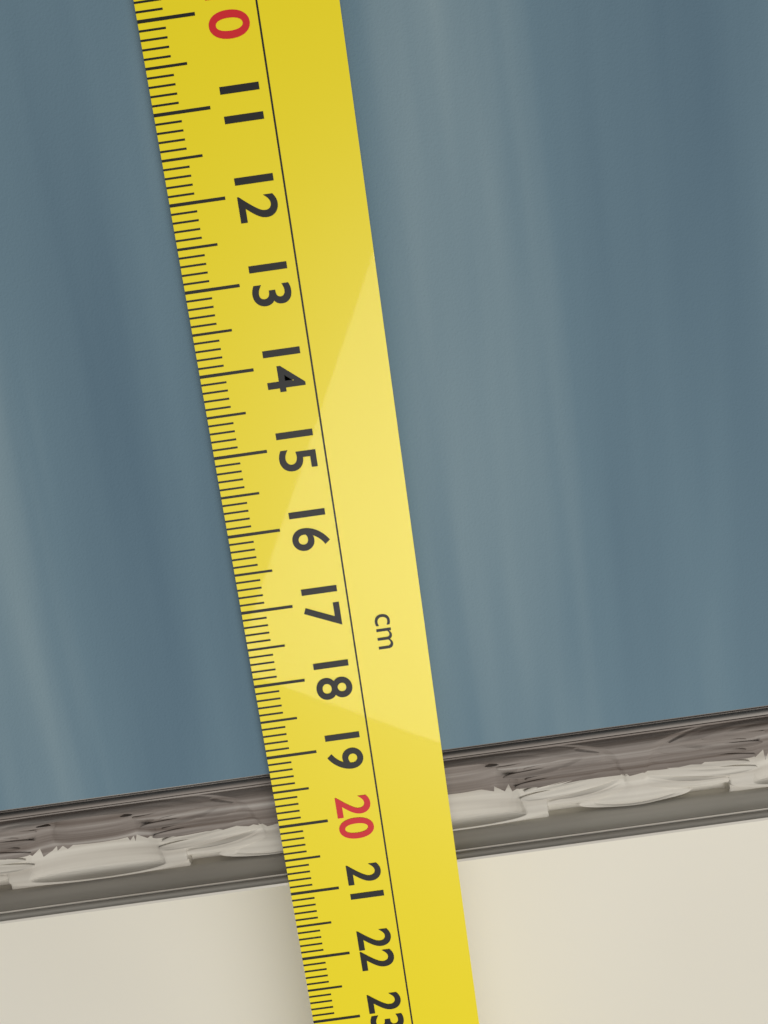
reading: 20.9 cm
